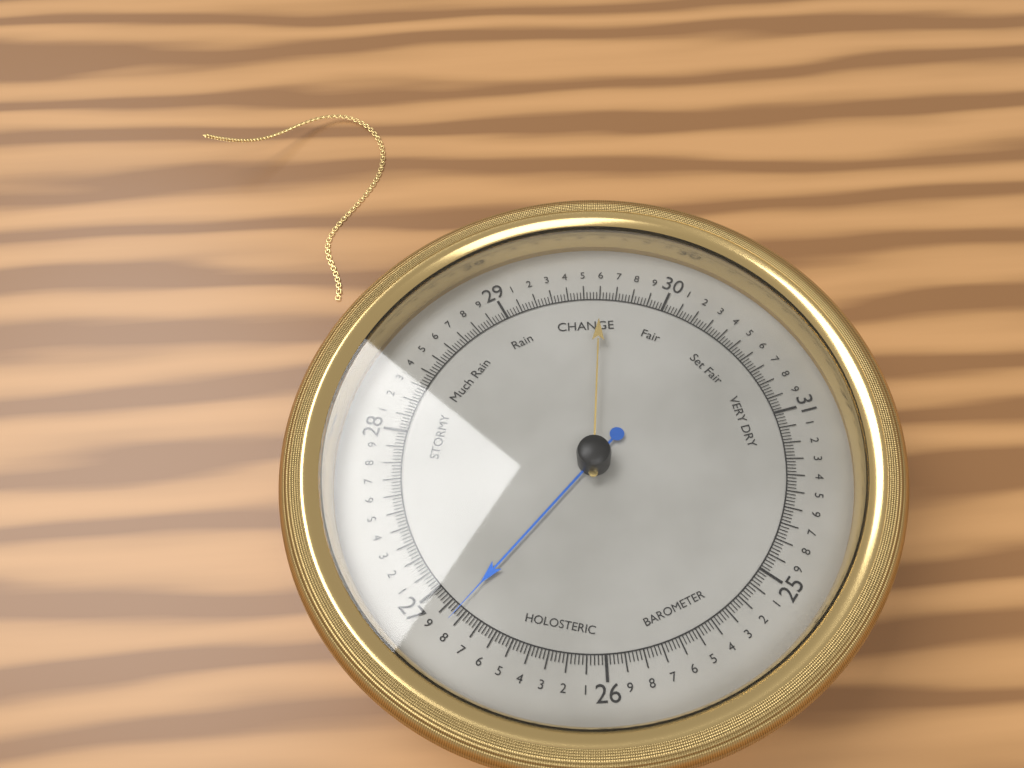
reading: 26.84 (no unit)
